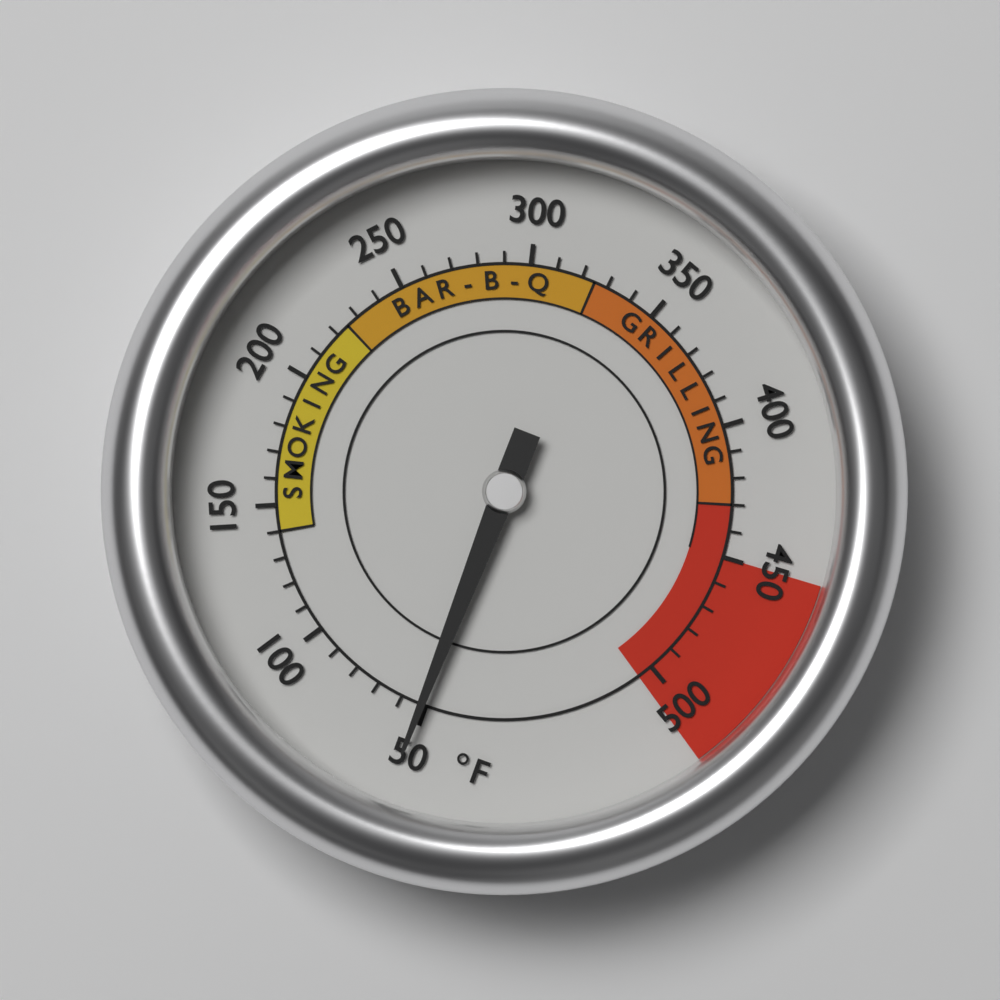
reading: 52 °F
